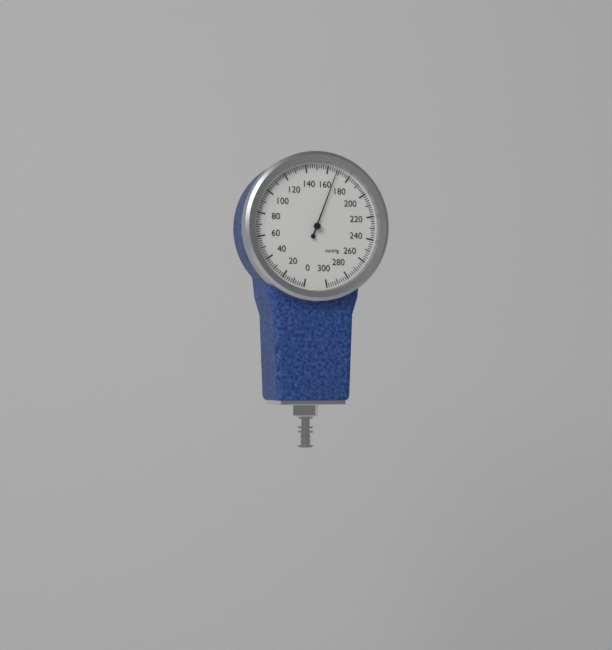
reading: 168 mmHg
